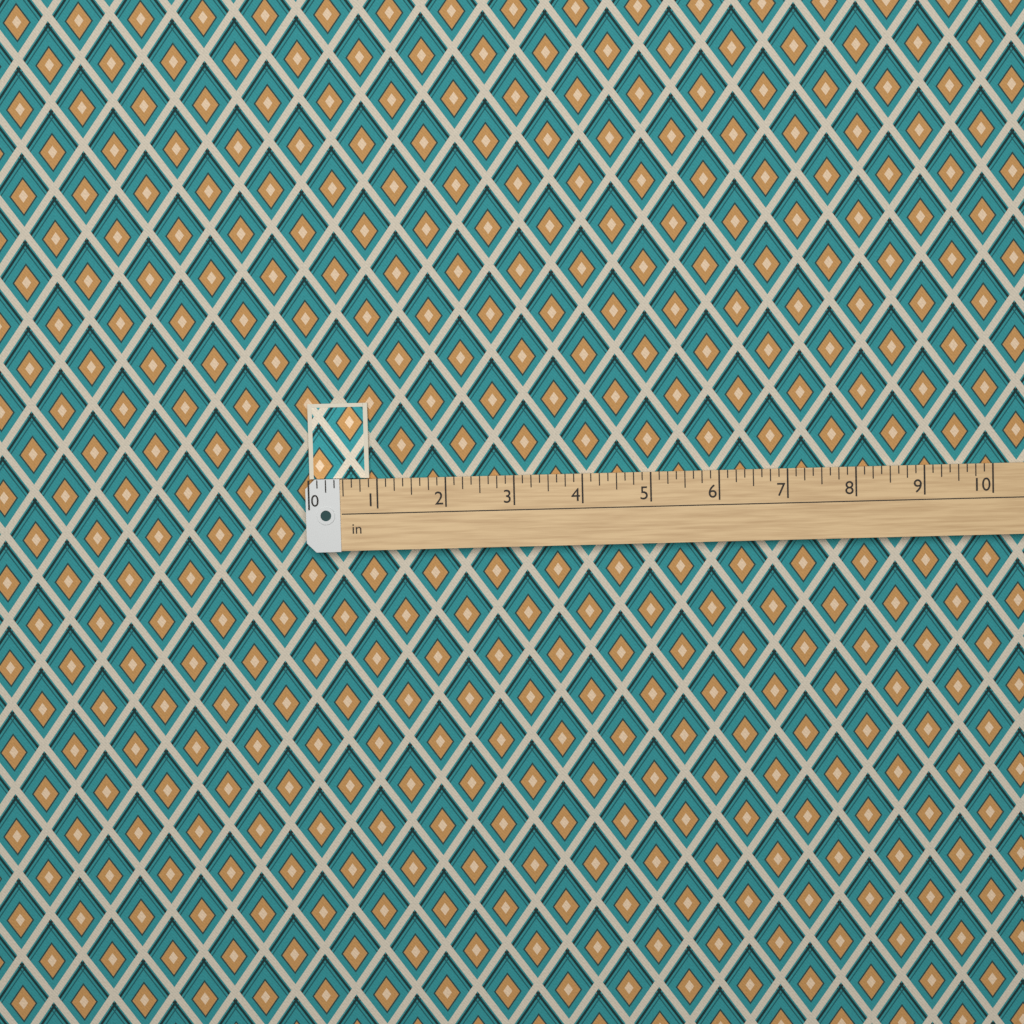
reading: 0.875 in
